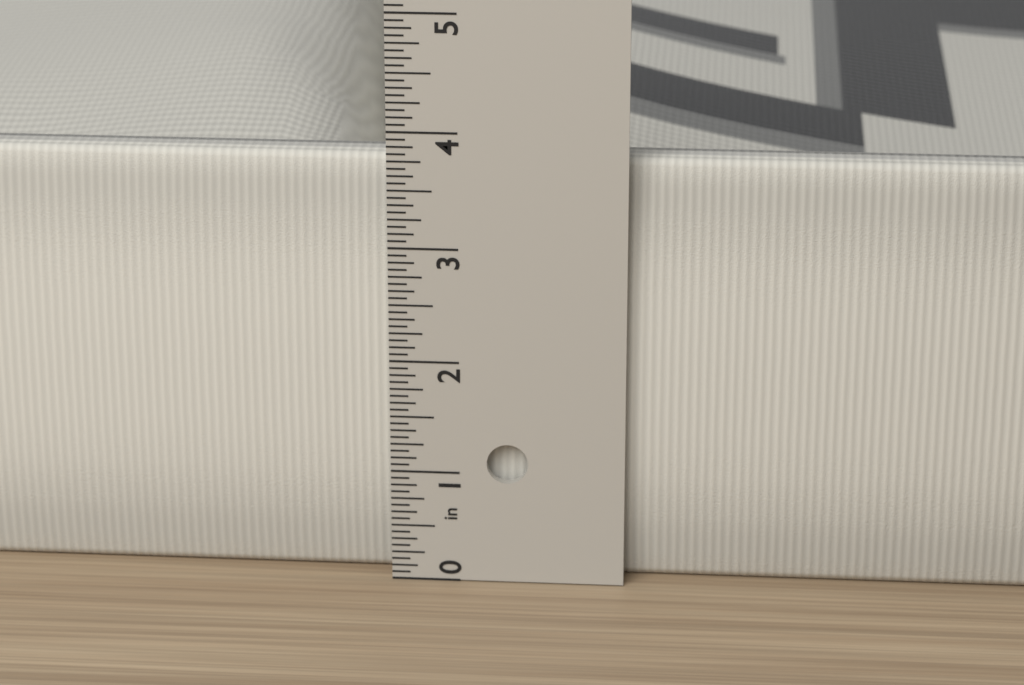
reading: 3.7500 in
